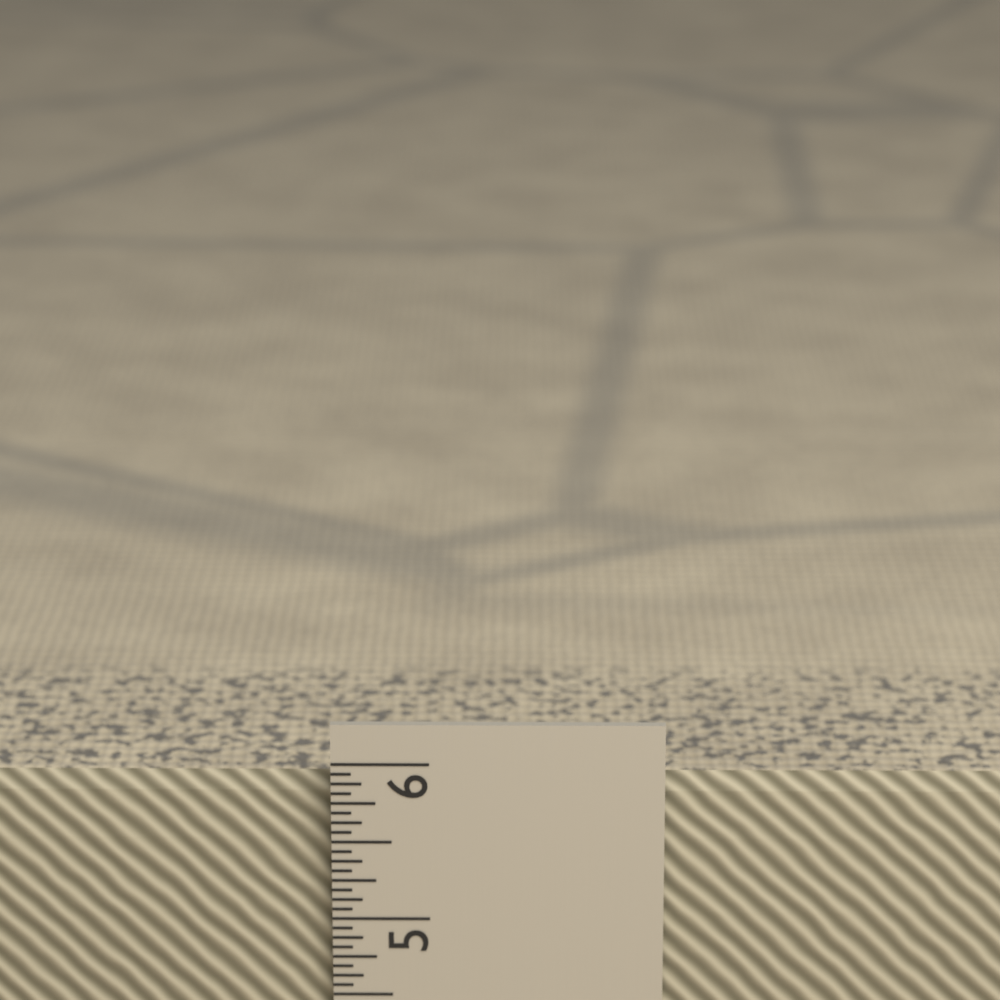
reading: 5.8750 in
